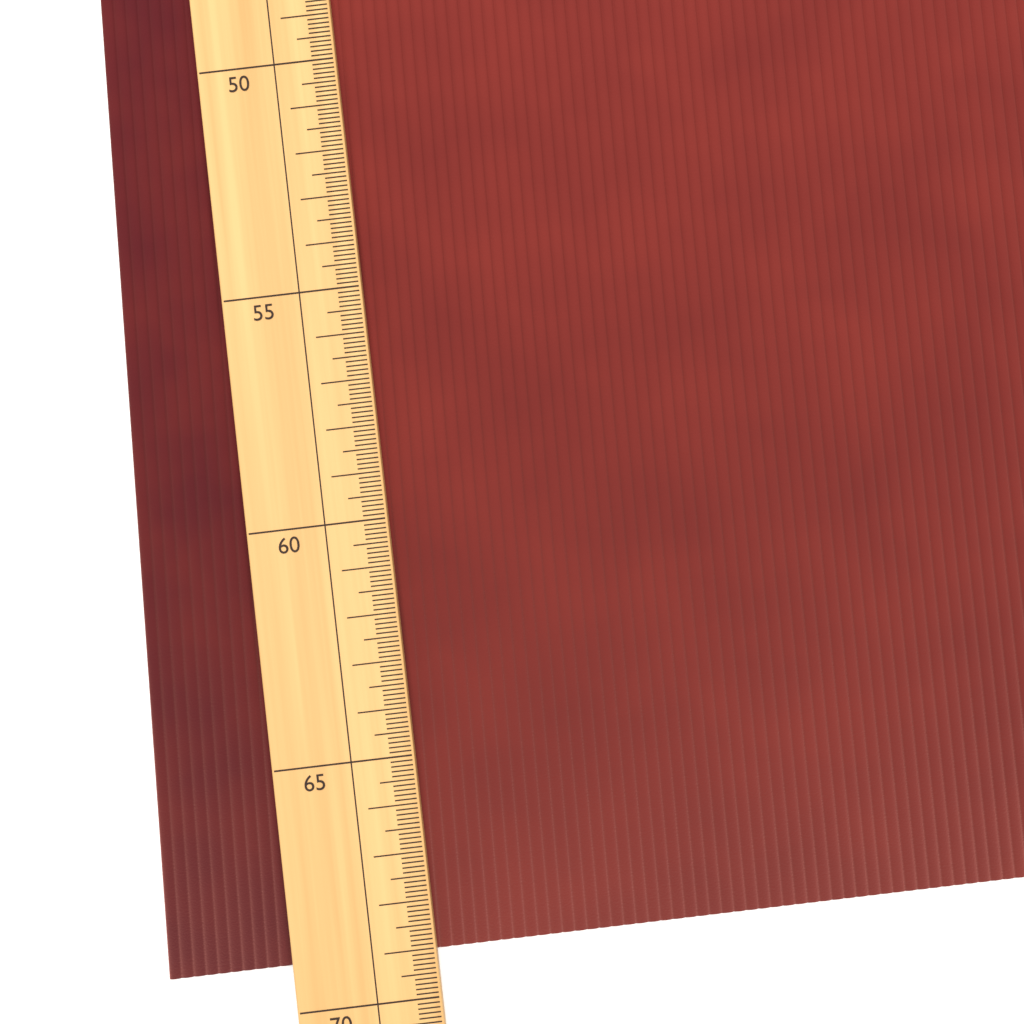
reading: 69.1 (no unit)
